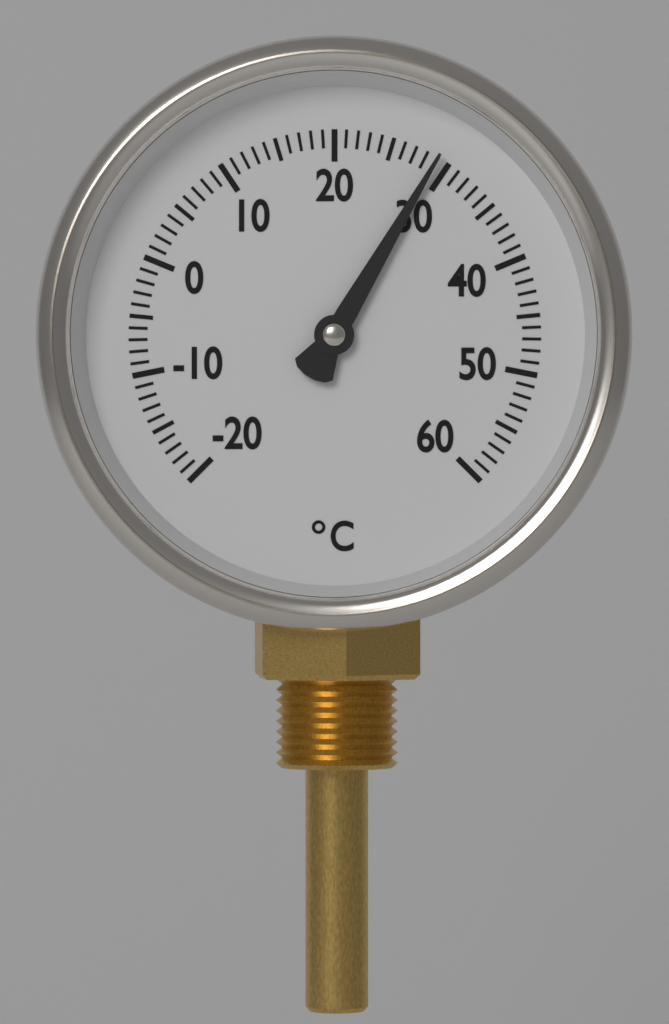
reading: 29 °C
